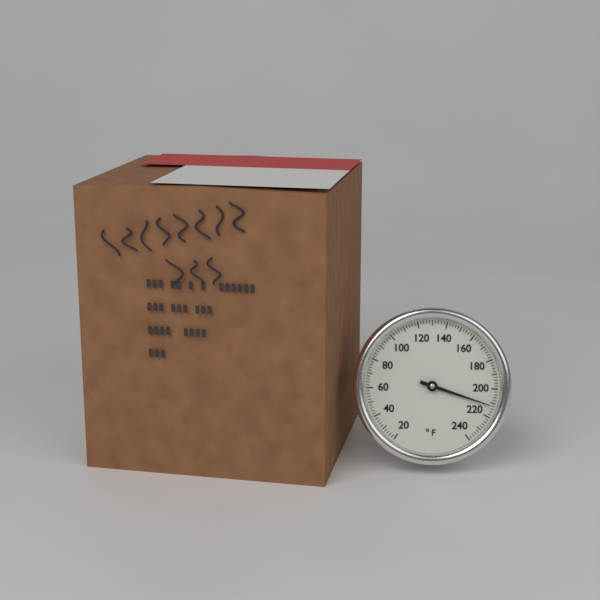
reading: 212 °F
